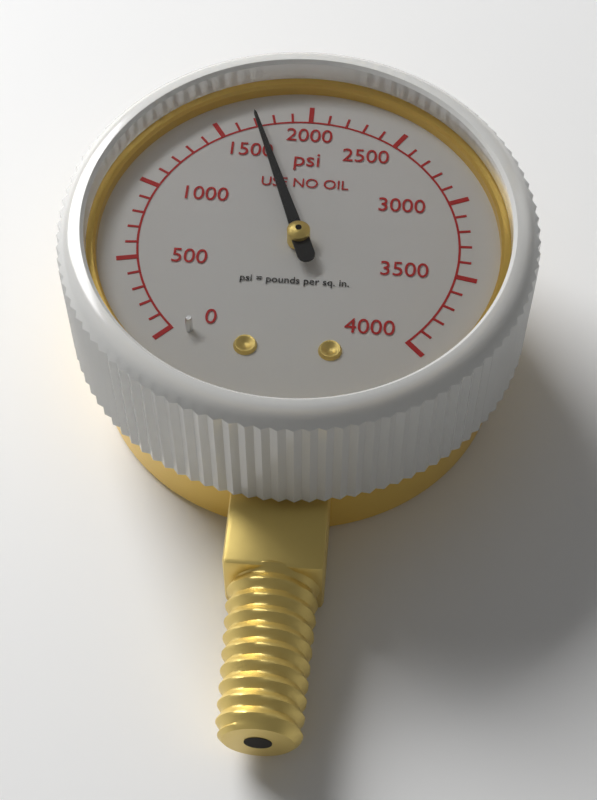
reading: 1700 psi
